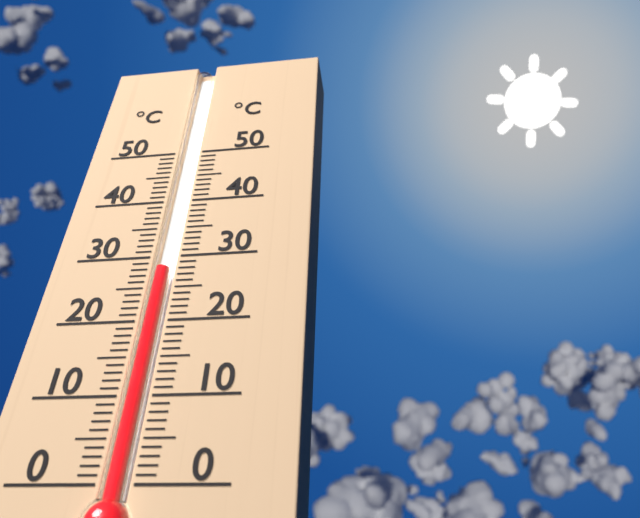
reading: 28 °C
